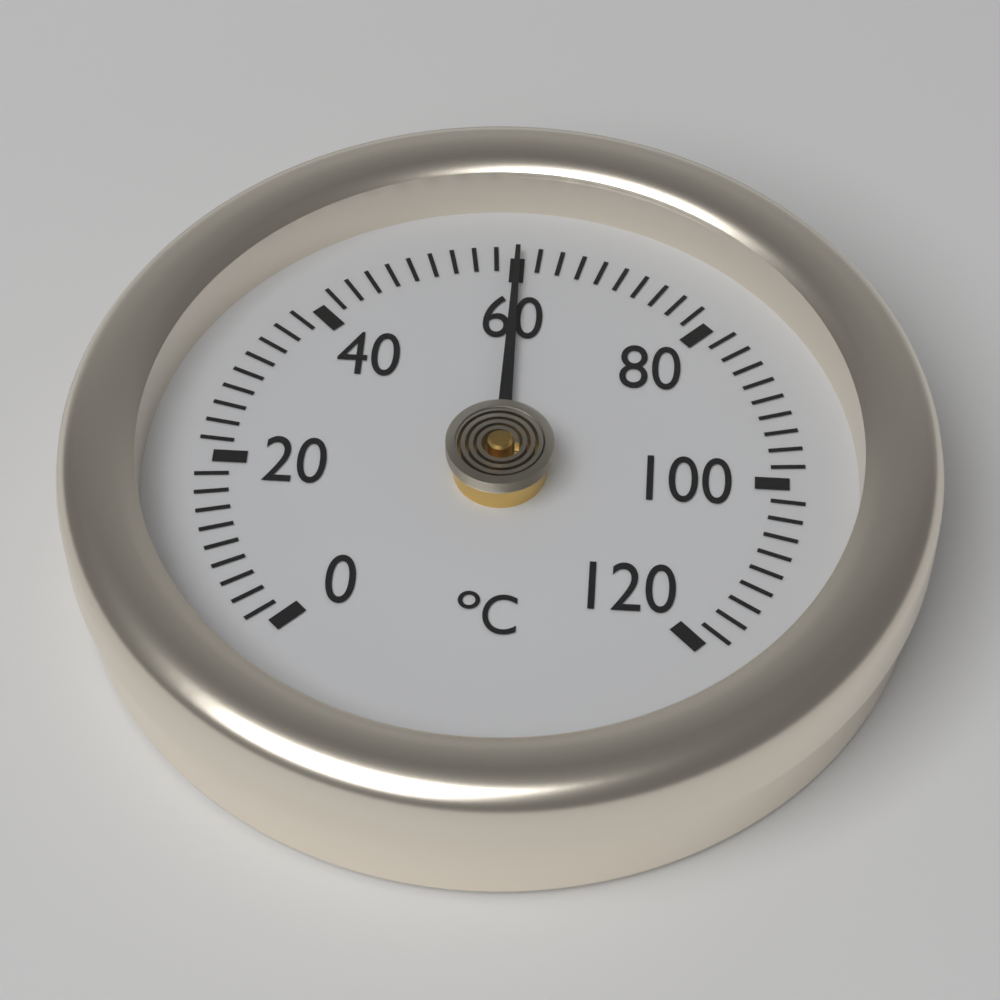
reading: 60 °C
